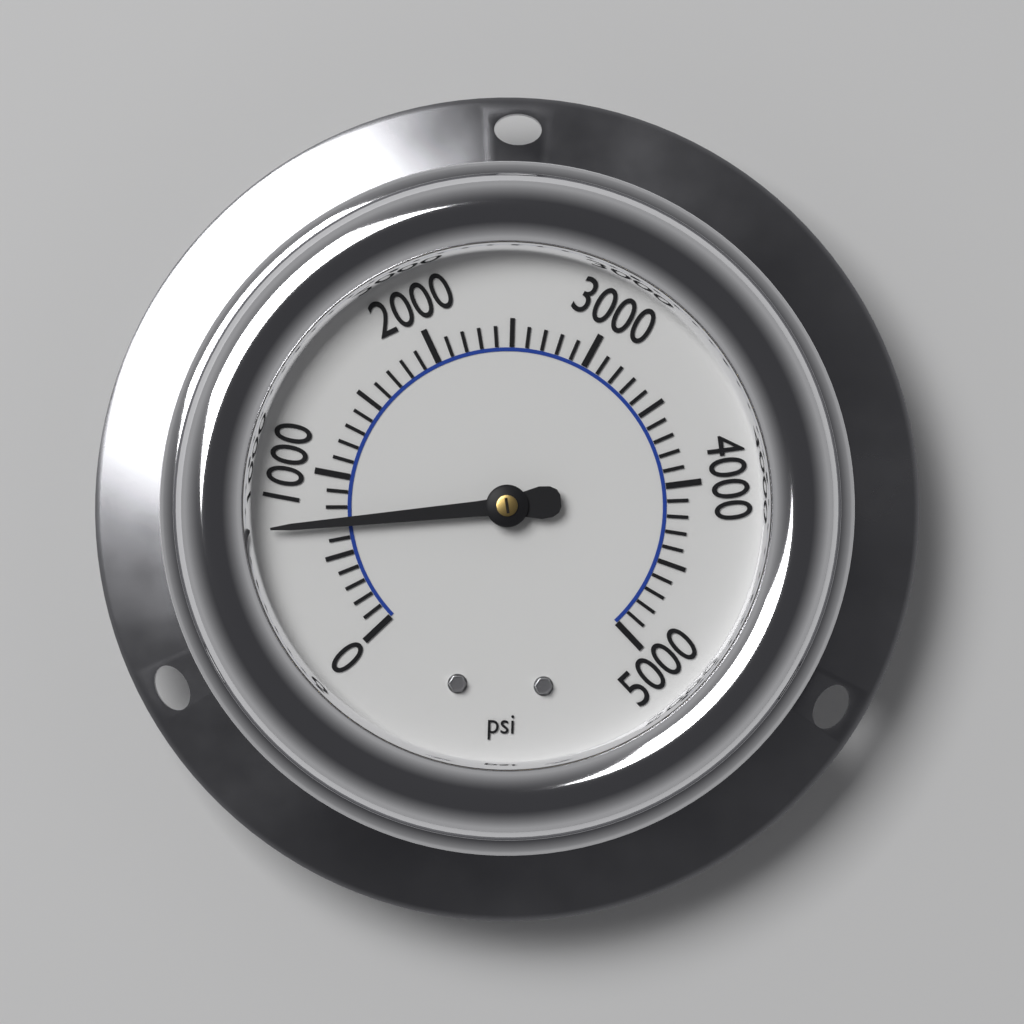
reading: 700 psi
